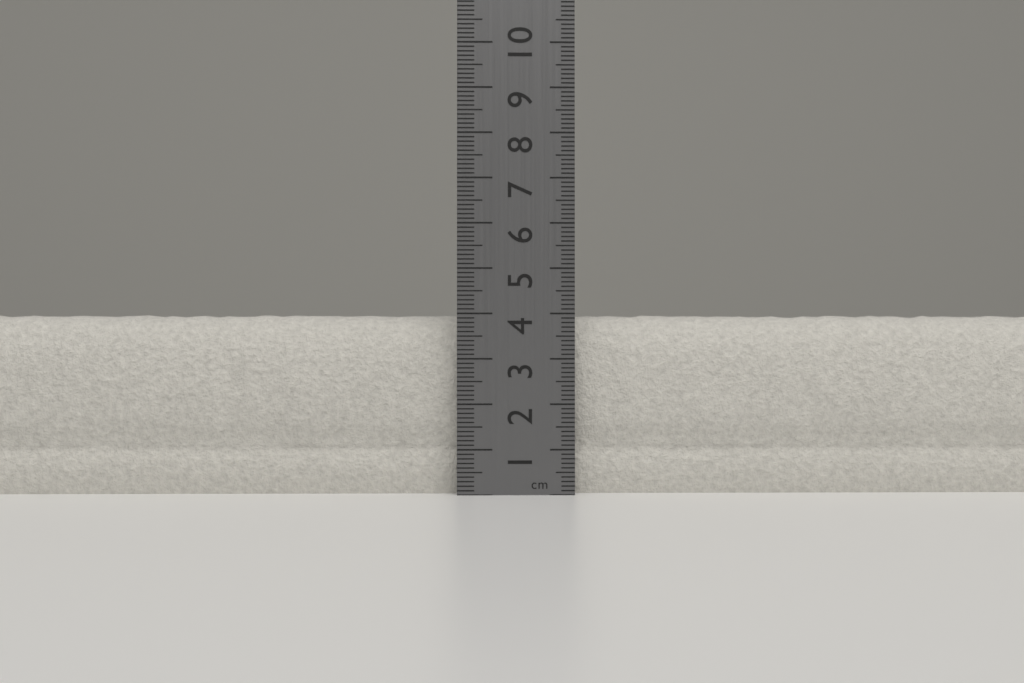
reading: 4.0 cm
